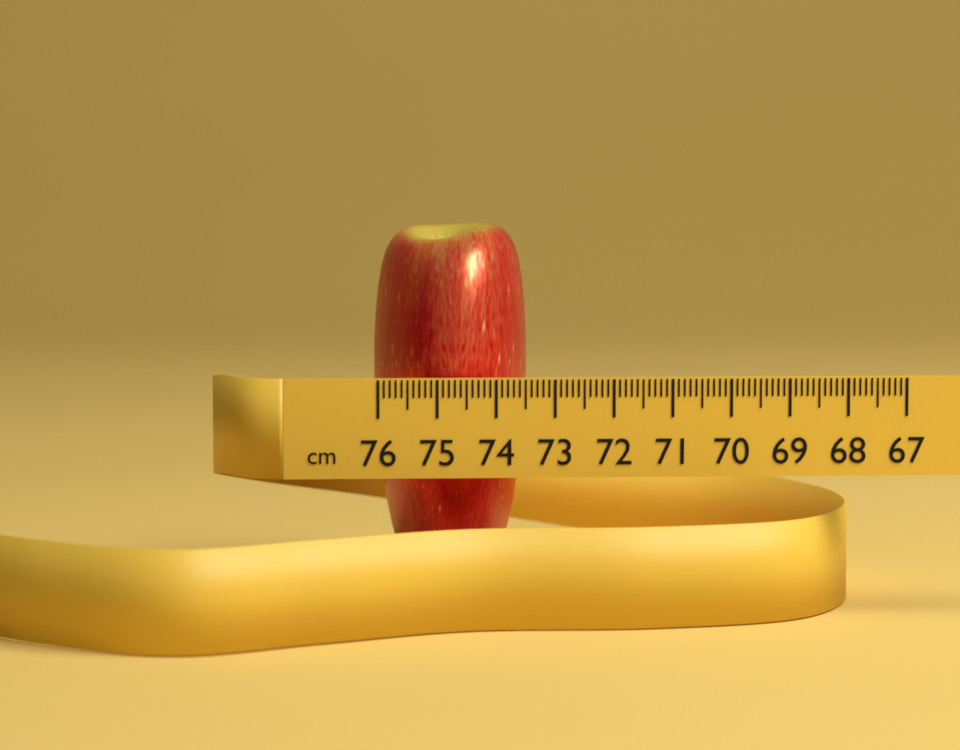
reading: 73.3 cm
